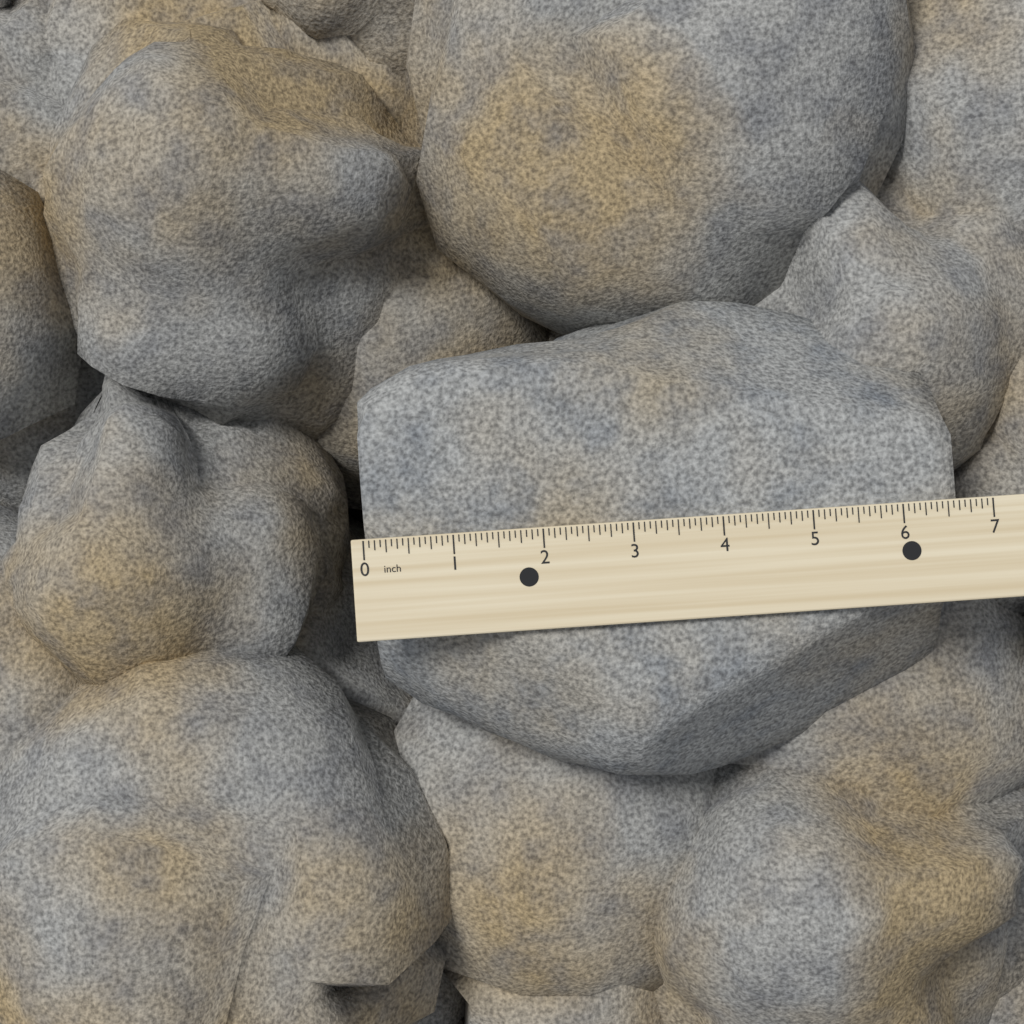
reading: 6.6250 inch
